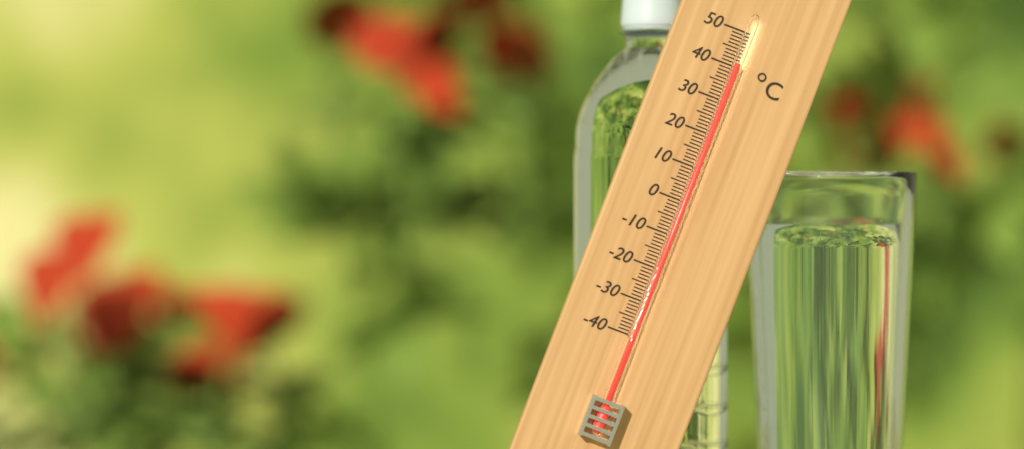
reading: 41 °C
